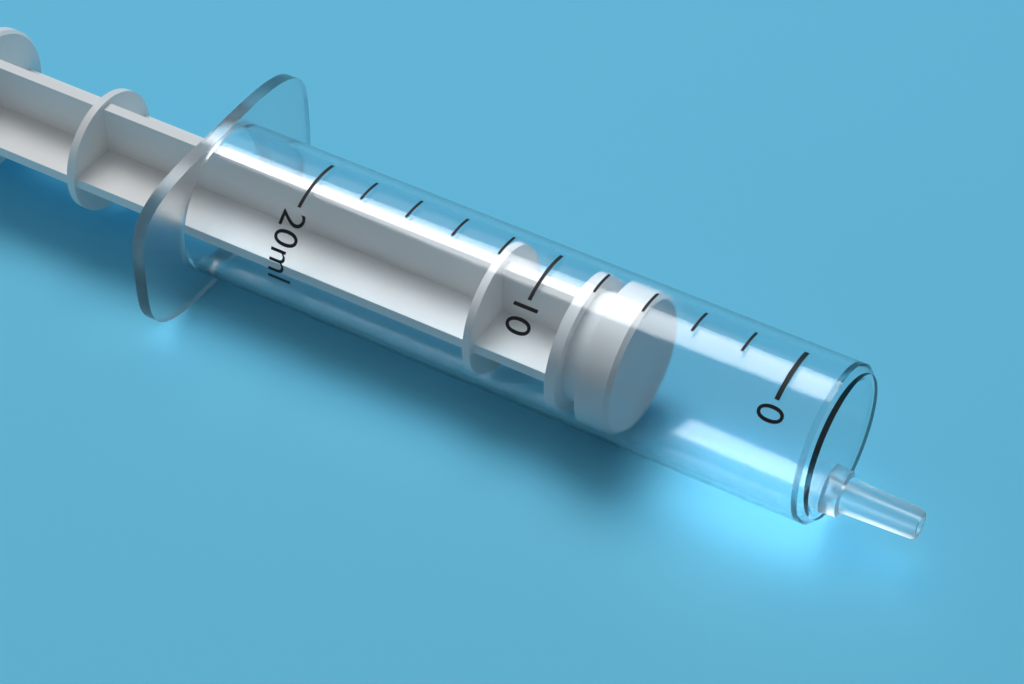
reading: 6 ml
